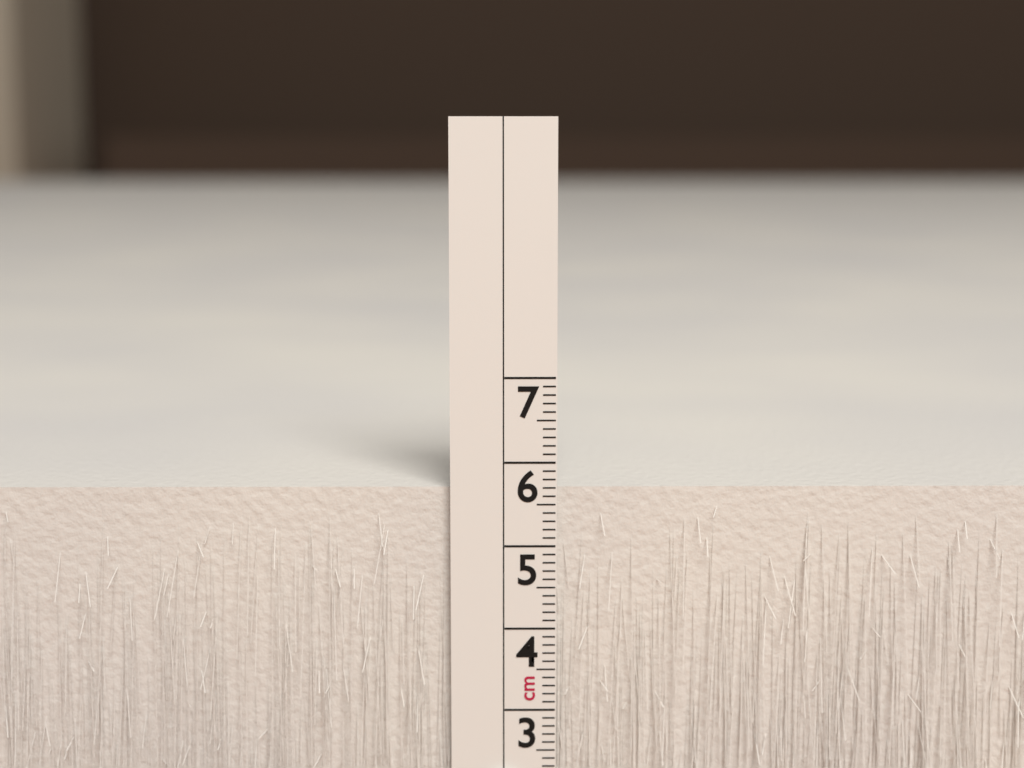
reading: 5.7 cm
